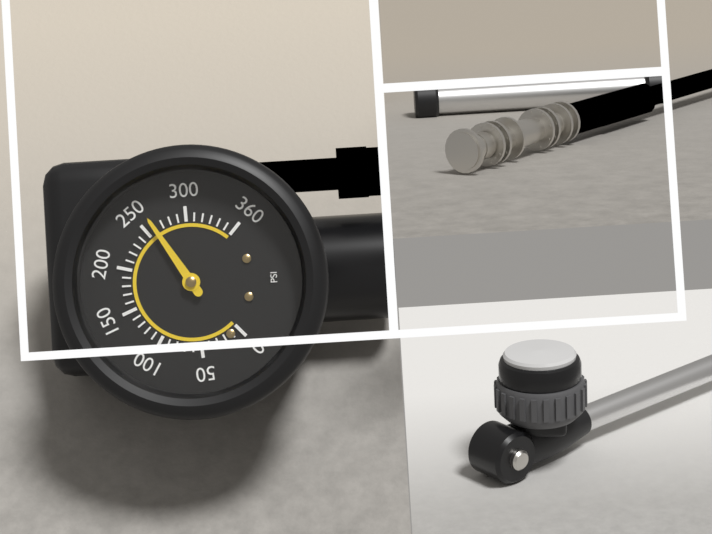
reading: 260 psi
